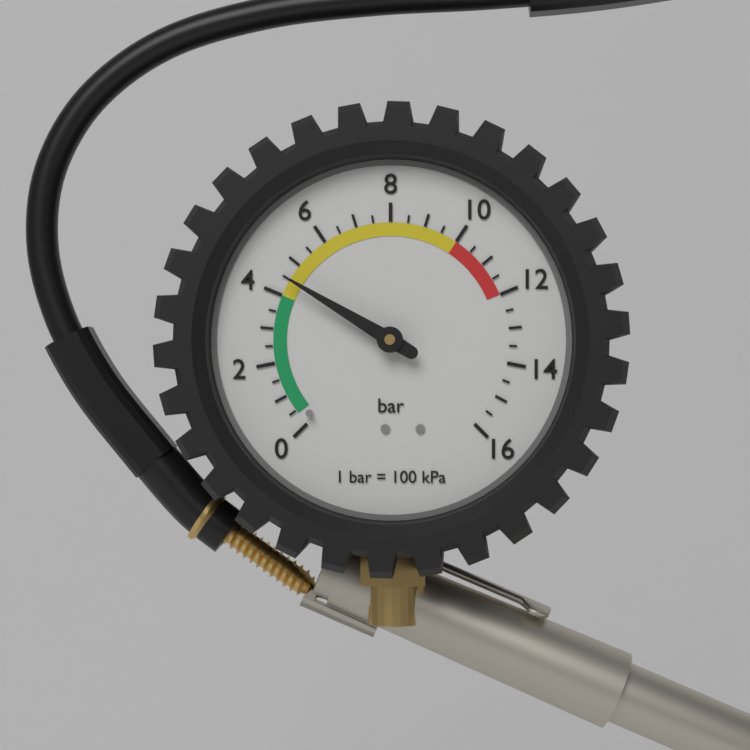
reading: 4.5 bar
